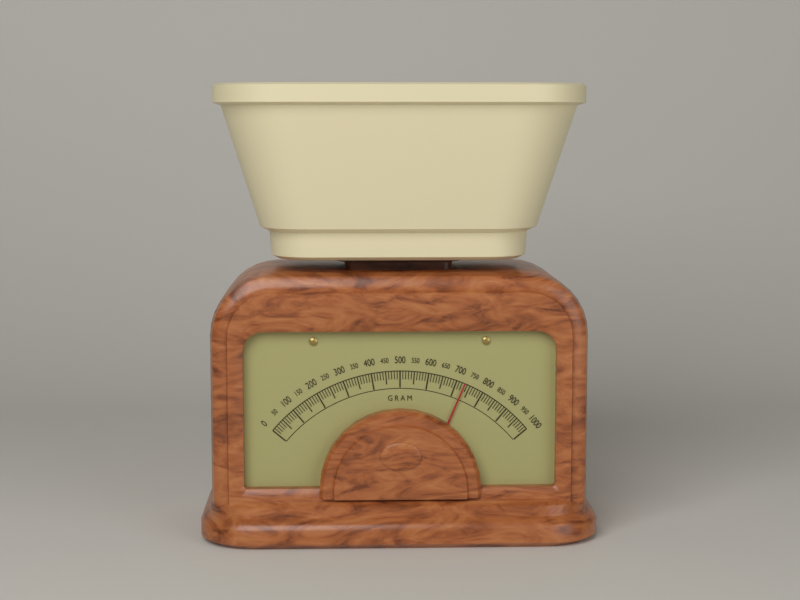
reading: 730 g
